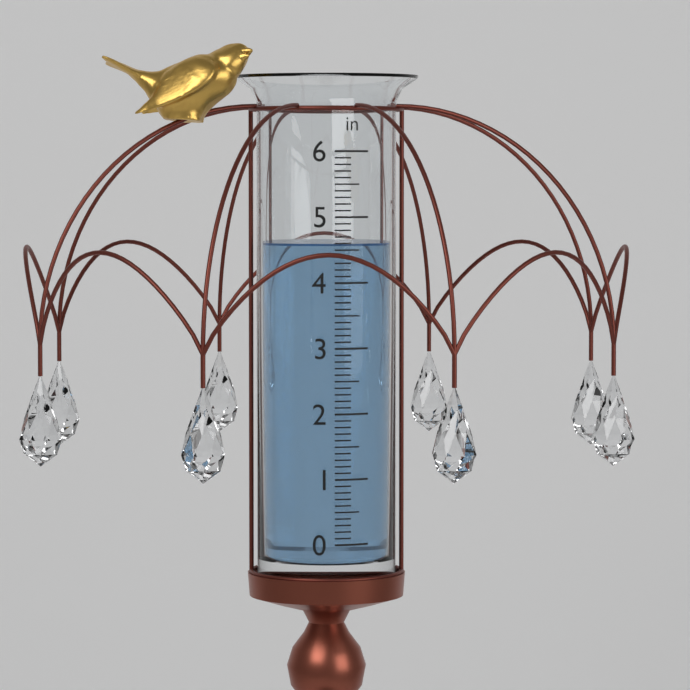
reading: 4.6 in
